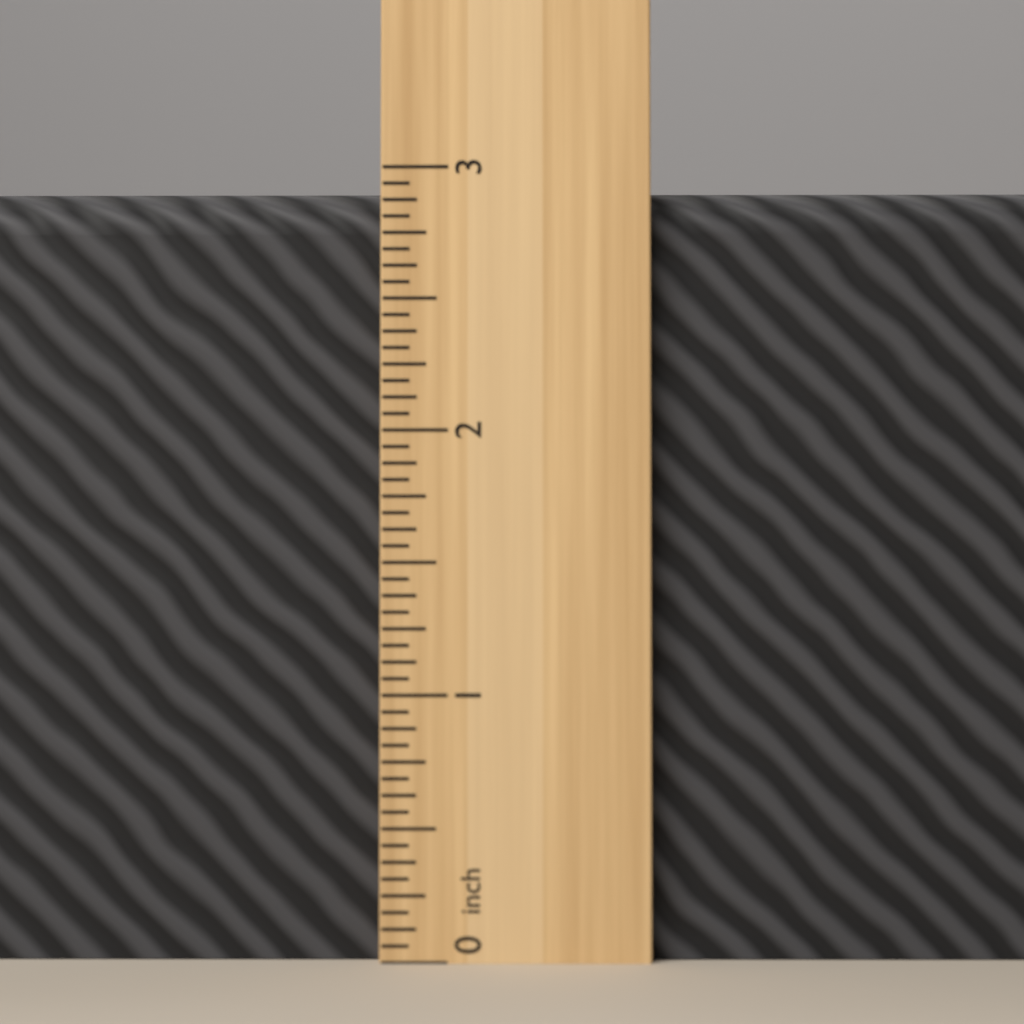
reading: 2.9375 inch
